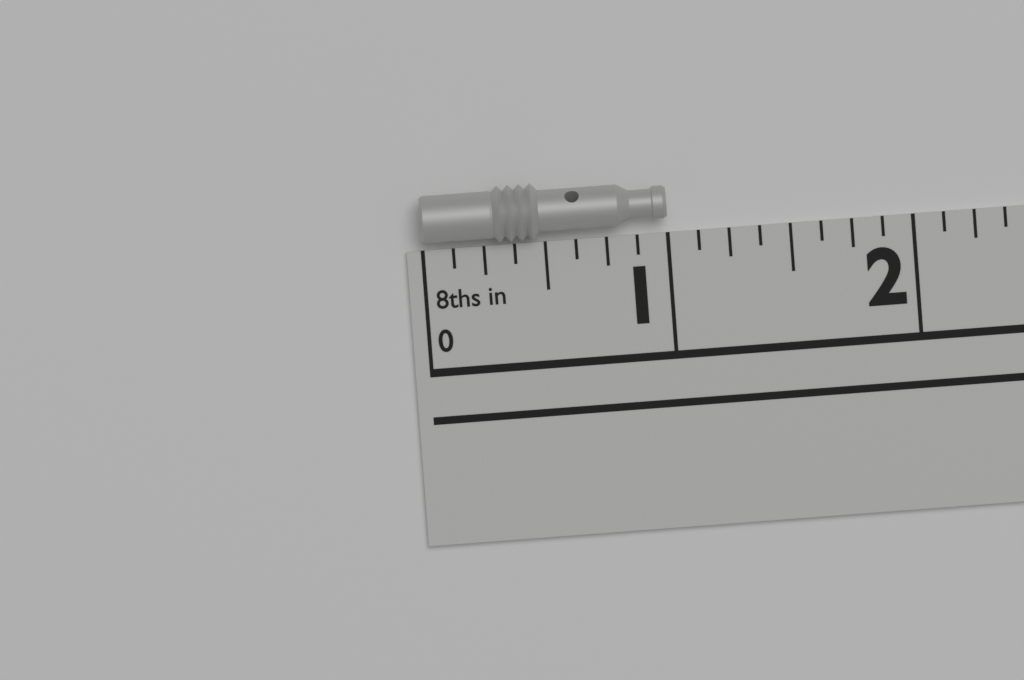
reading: 1.000 in
